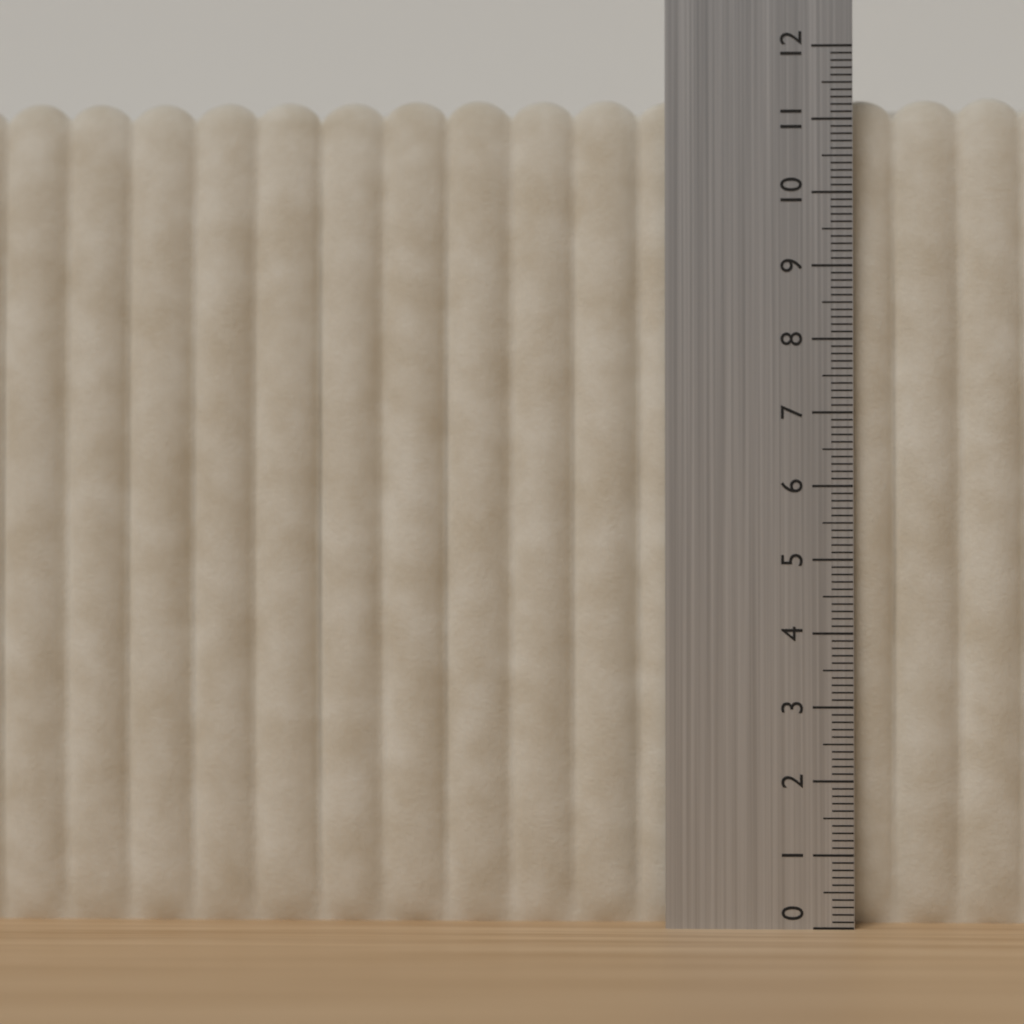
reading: 11.4 (no unit)
